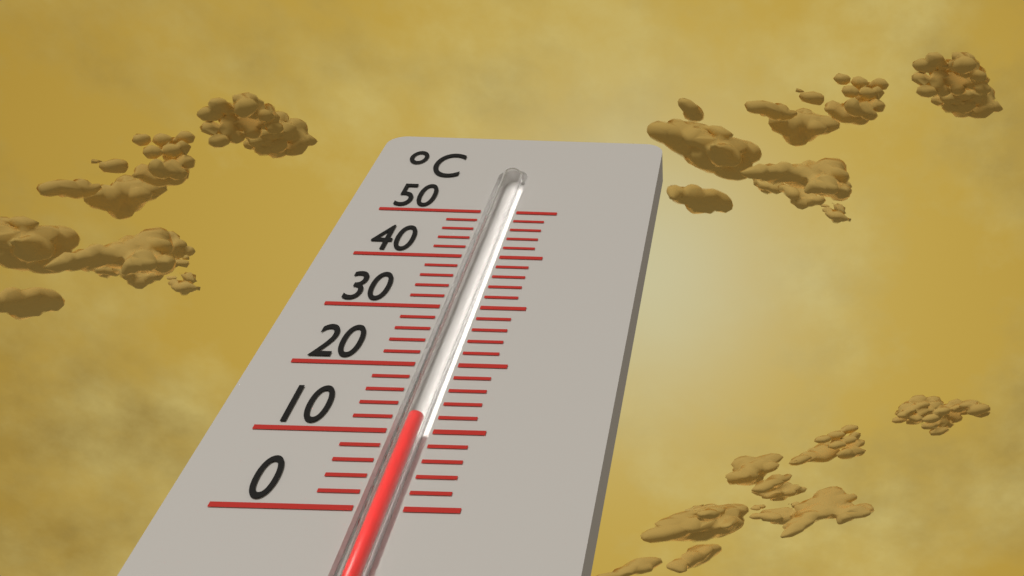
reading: 12 °C
